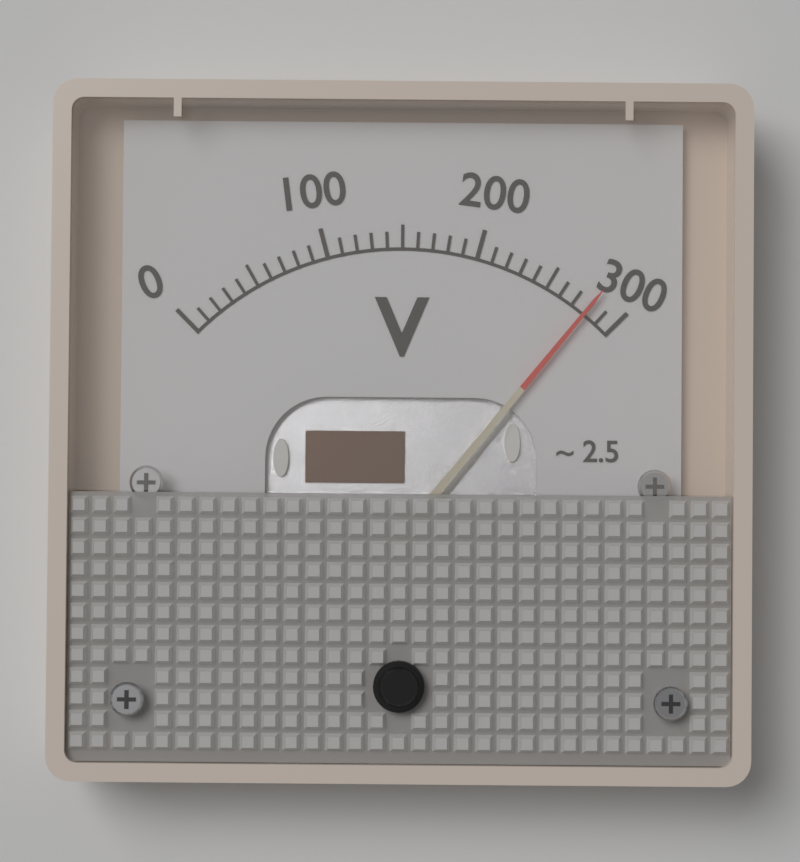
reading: 280 V
